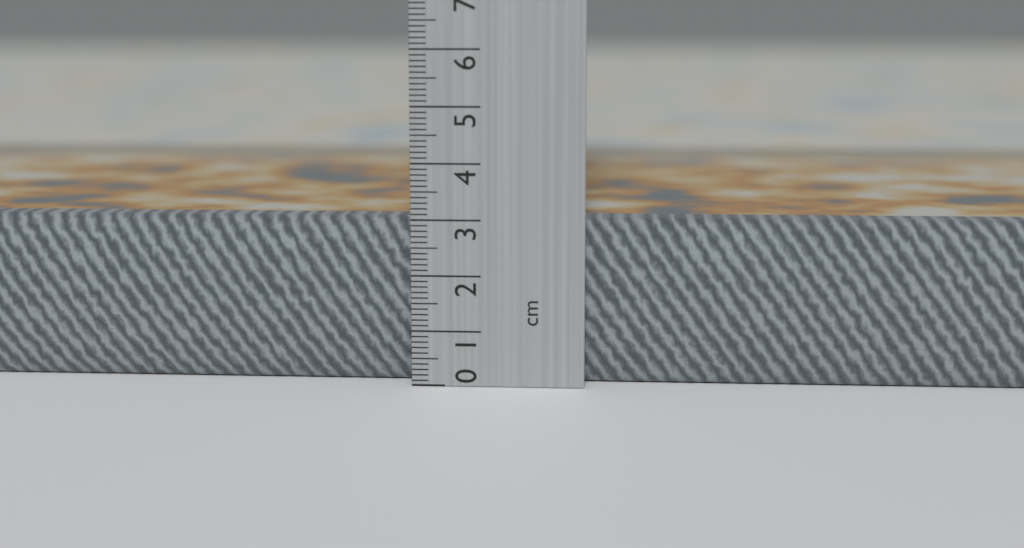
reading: 3.0 cm
